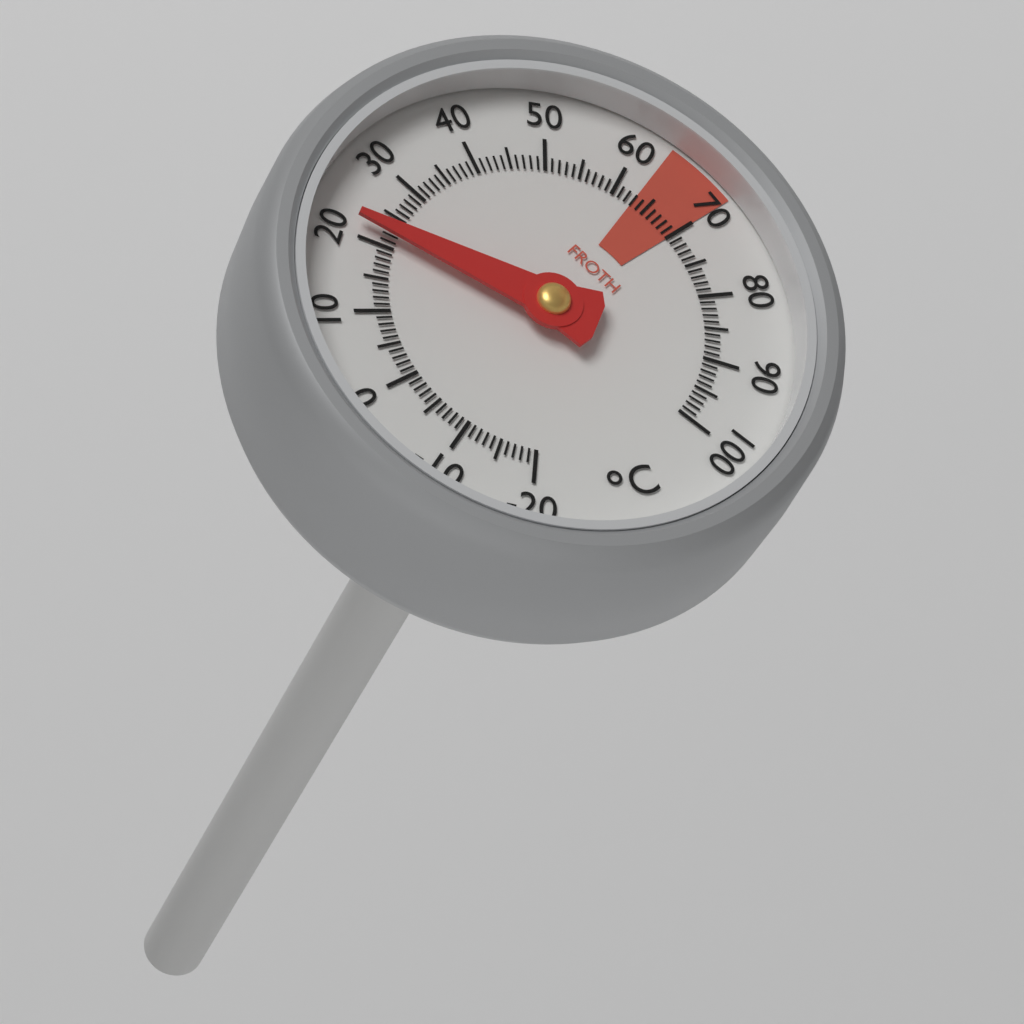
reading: 22 °C
